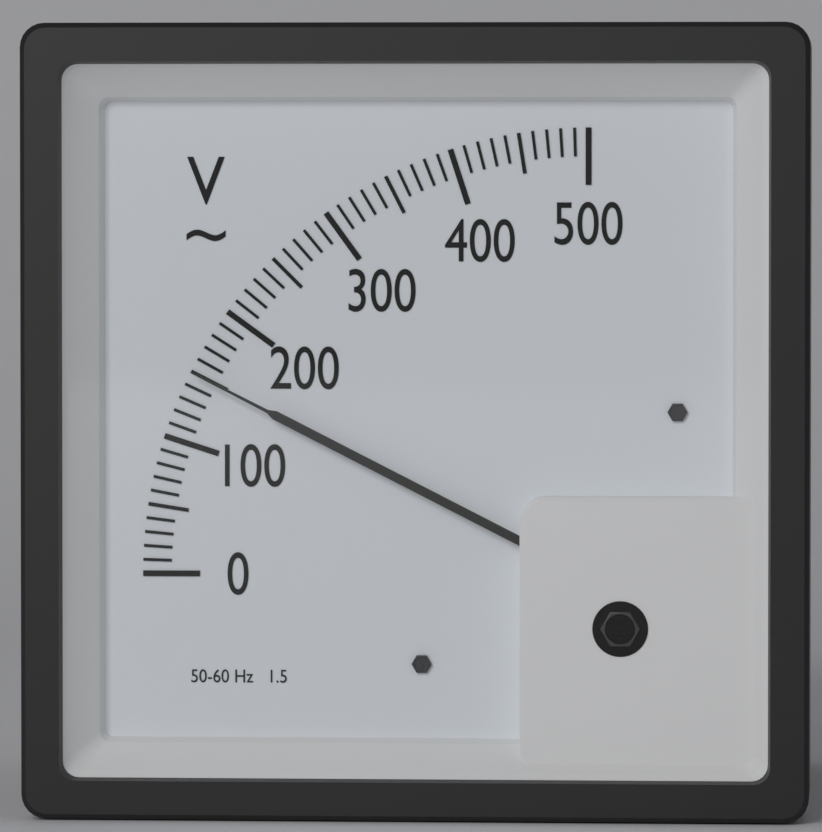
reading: 150 V
